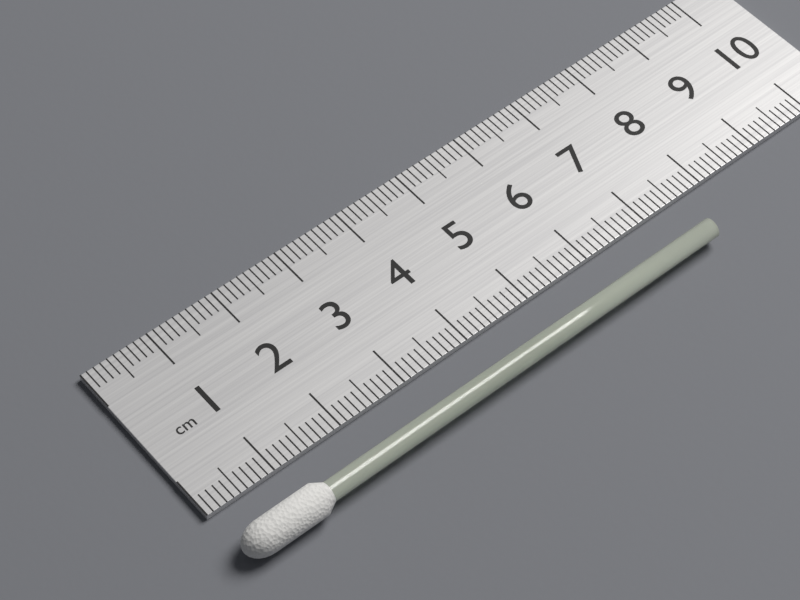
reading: 7.5 cm
